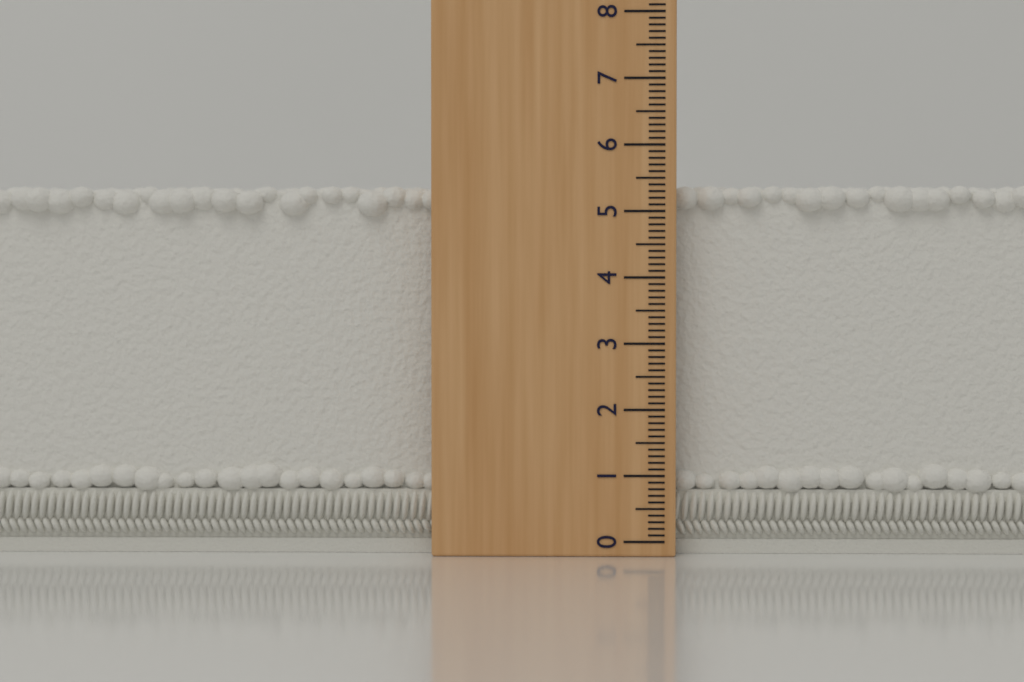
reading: 5.4 (no unit)
